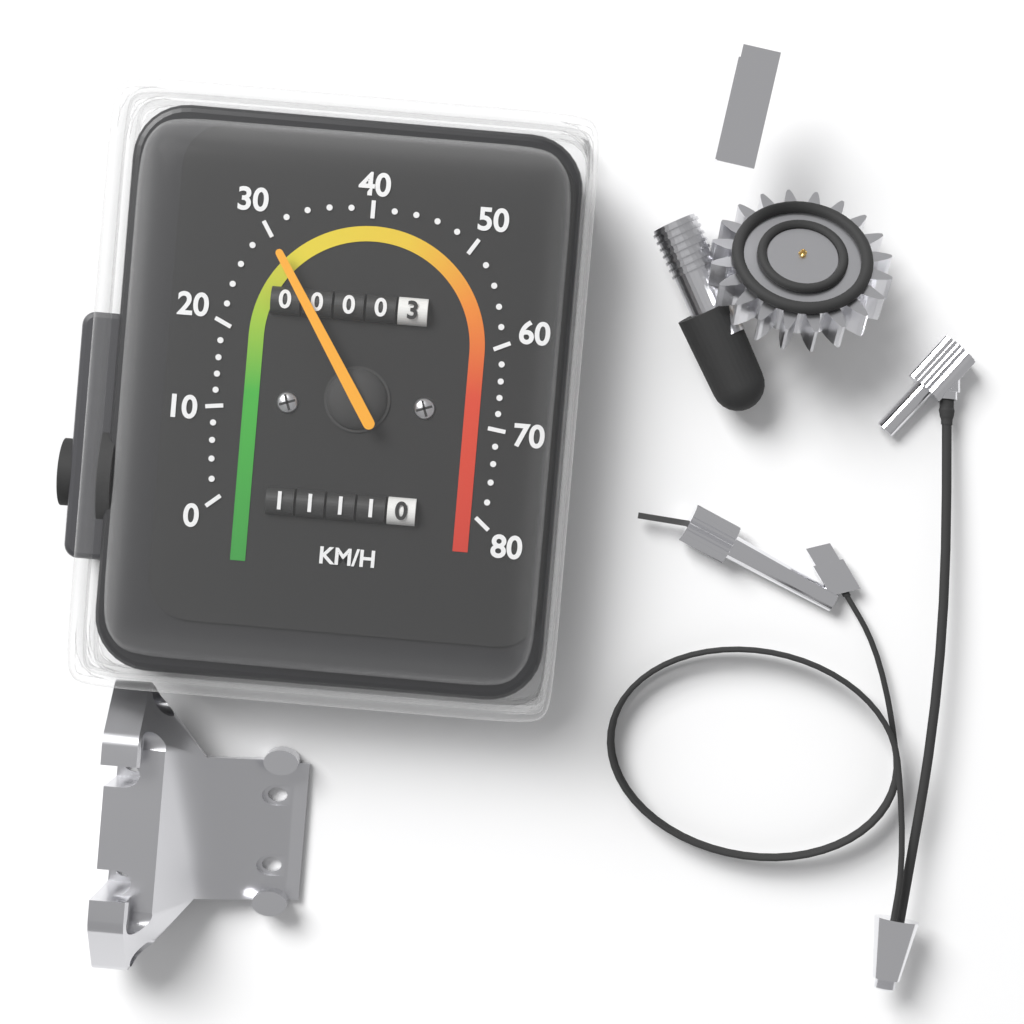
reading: 30 km/h
